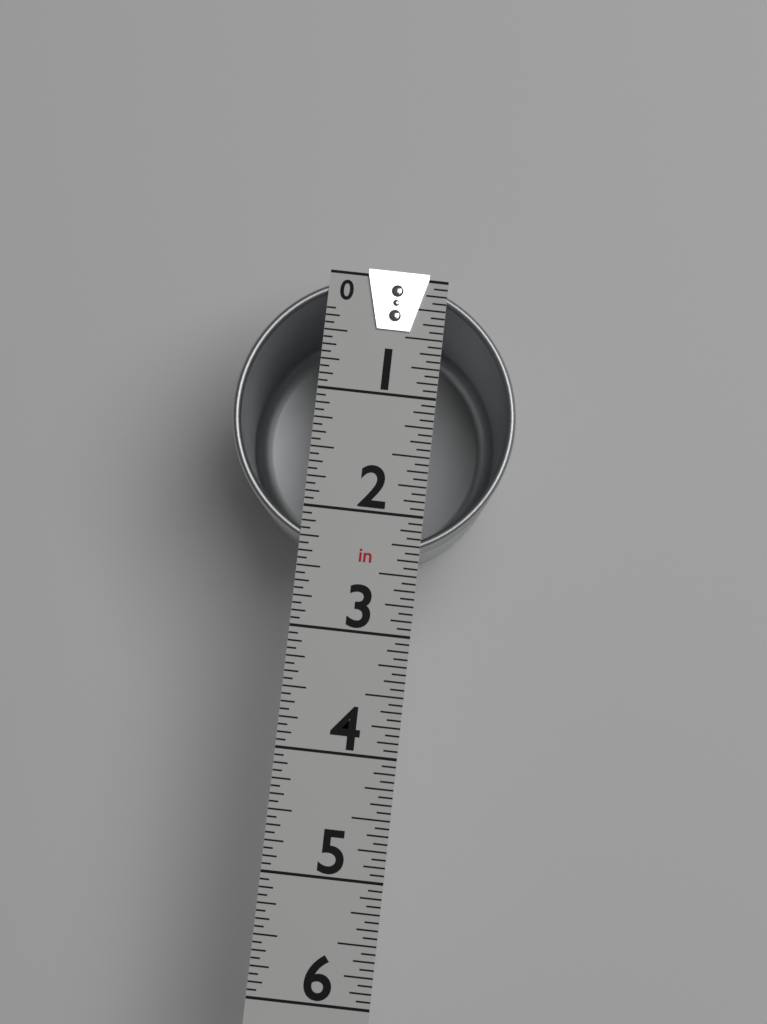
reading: 2.3750 in
